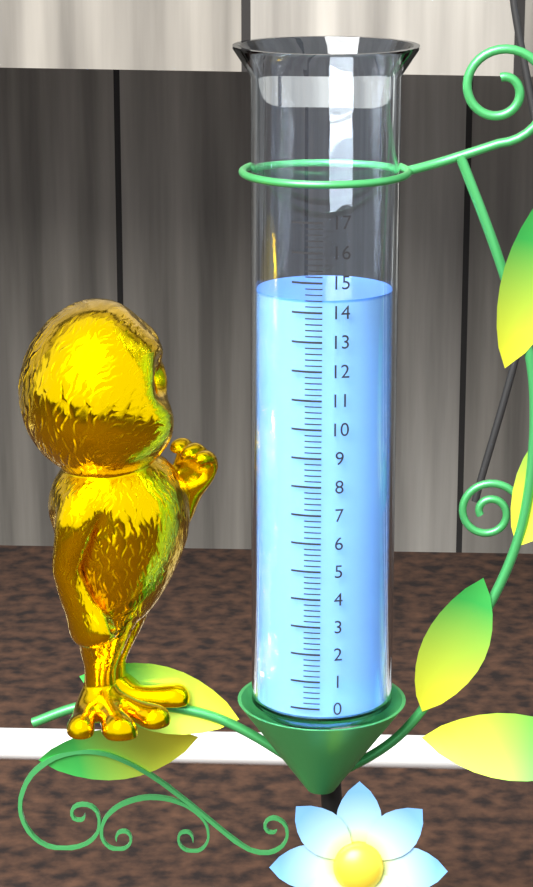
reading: 14.4 (no unit)
